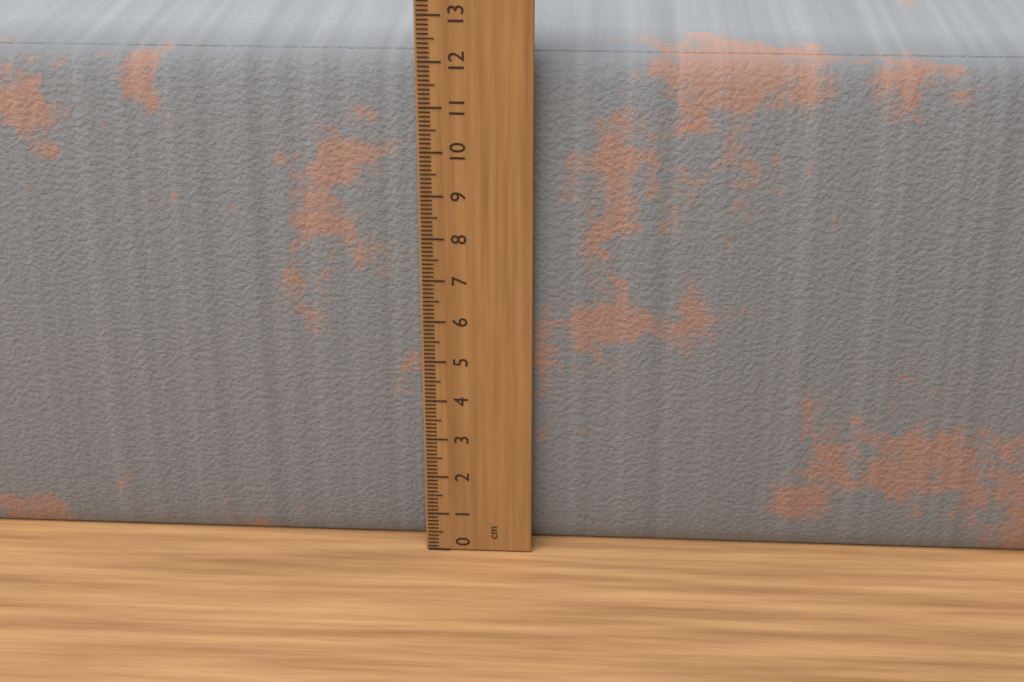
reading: 11.9 cm
